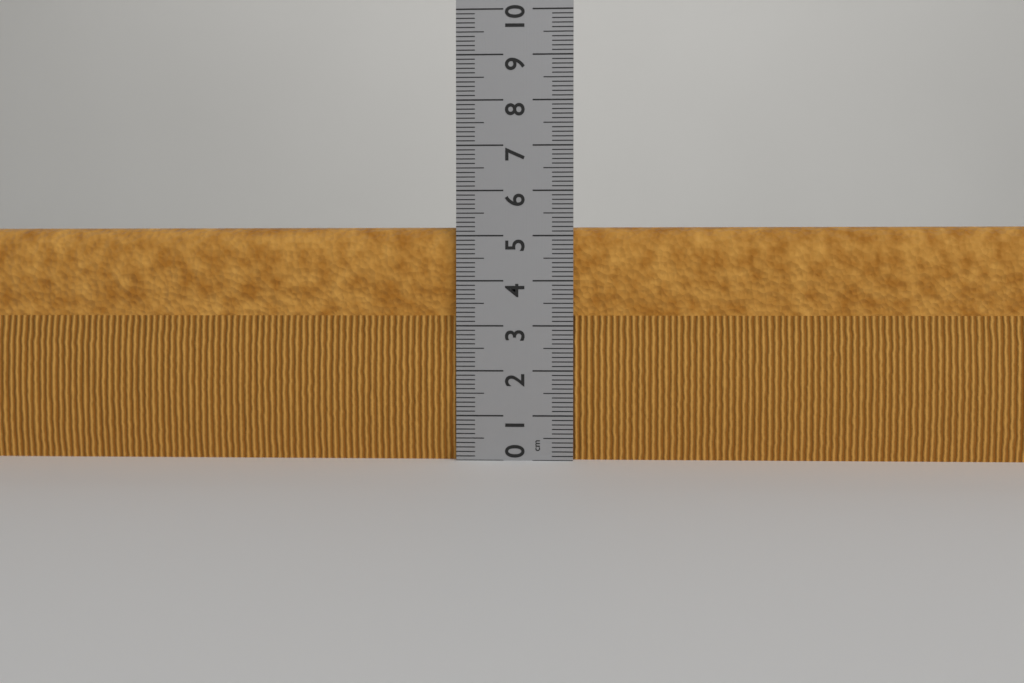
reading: 5.2 cm
